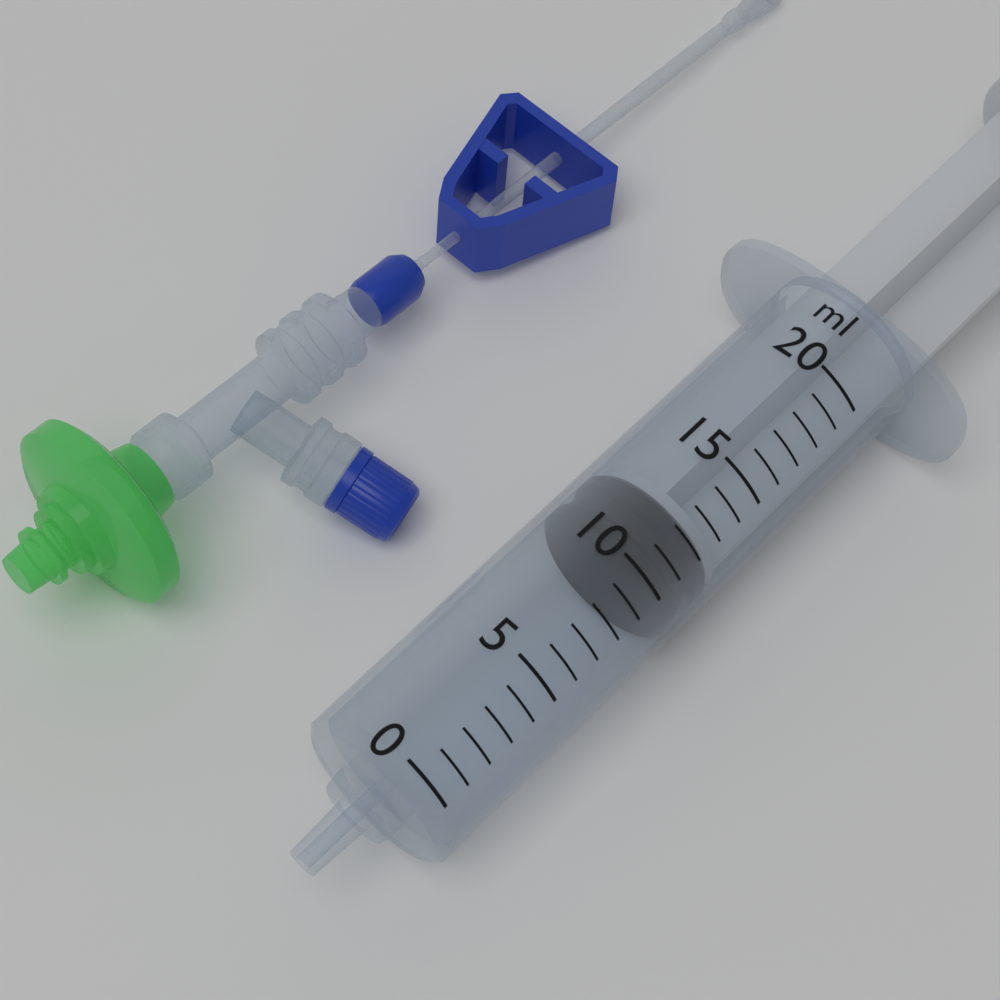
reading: 10 ml
